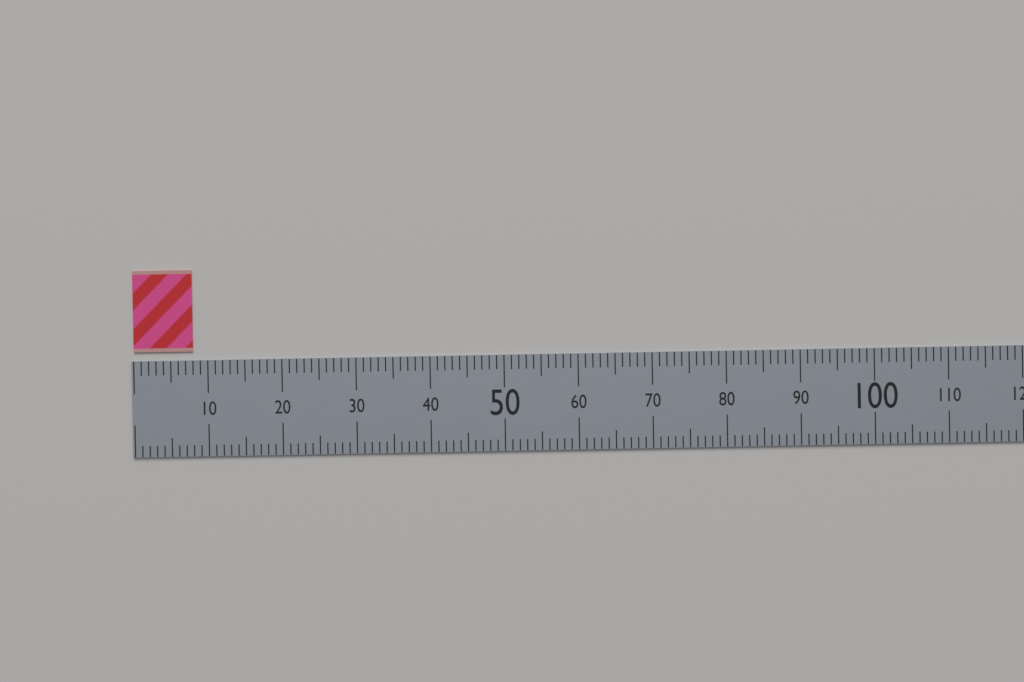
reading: 8 (no unit)
